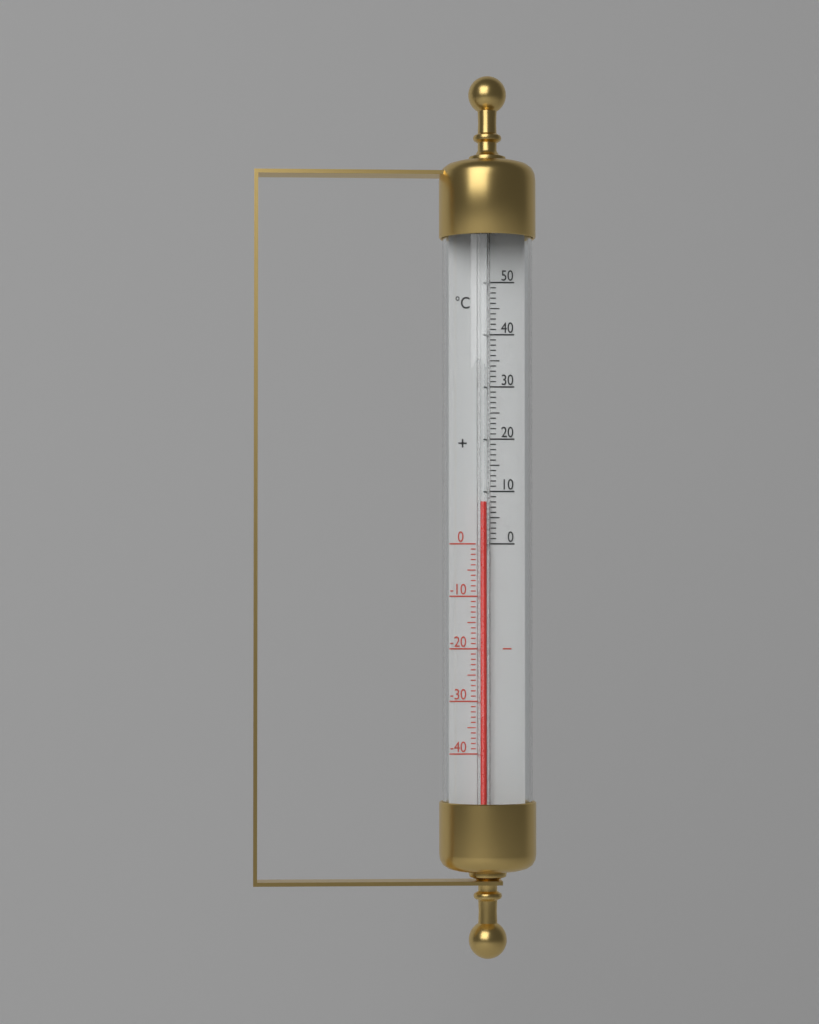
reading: 8 °C
